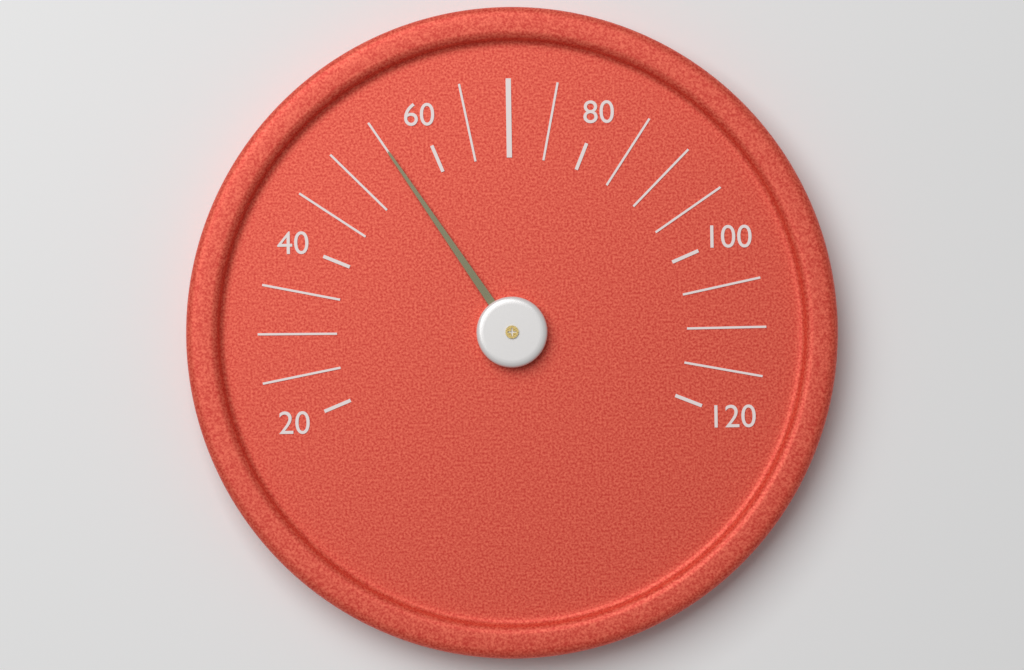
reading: 55 (no unit)
